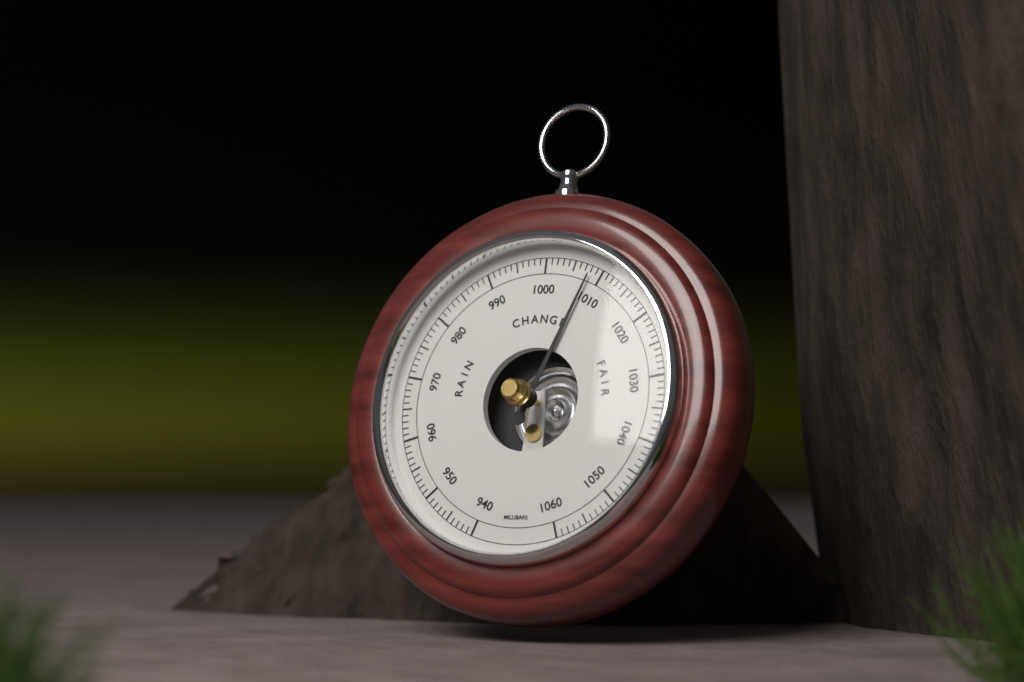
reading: 1008 mbar
